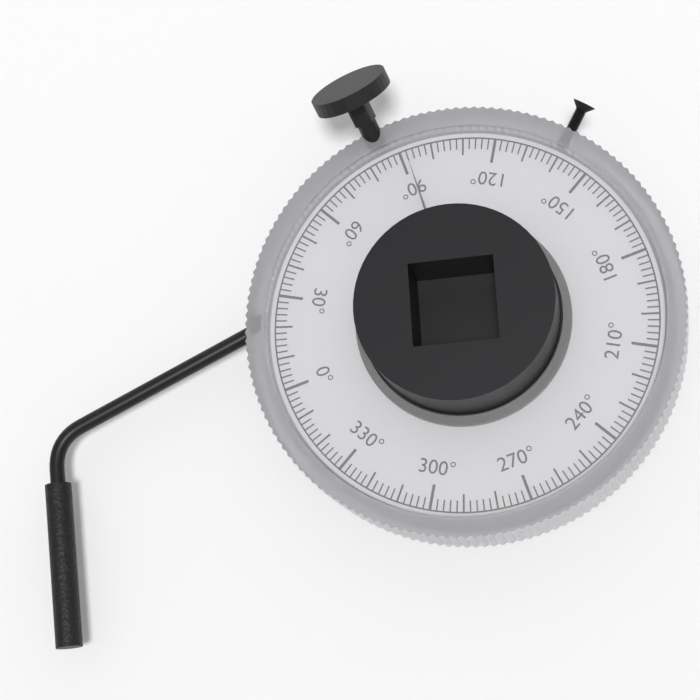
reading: 92 °
